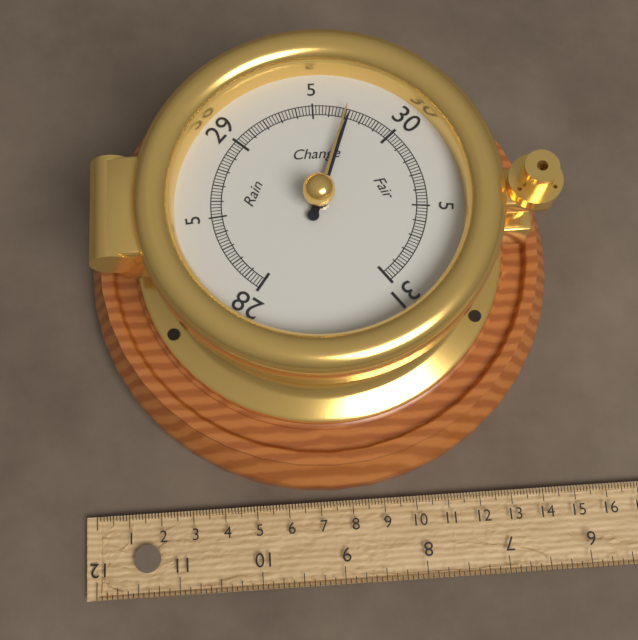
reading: 29.72 inHg
